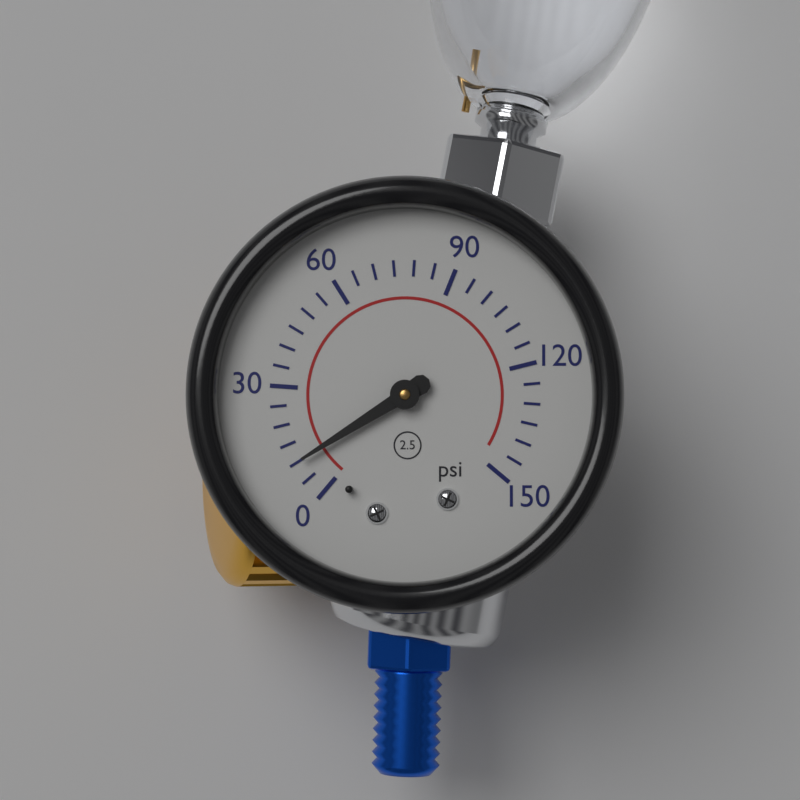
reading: 10 psi
